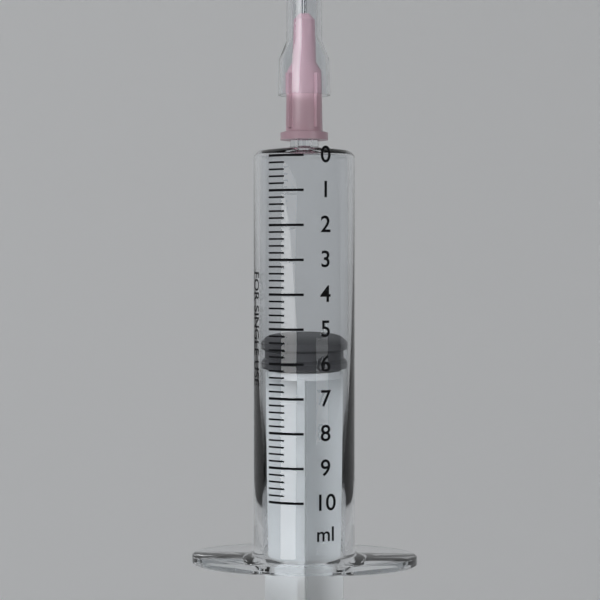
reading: 5.4 ml
